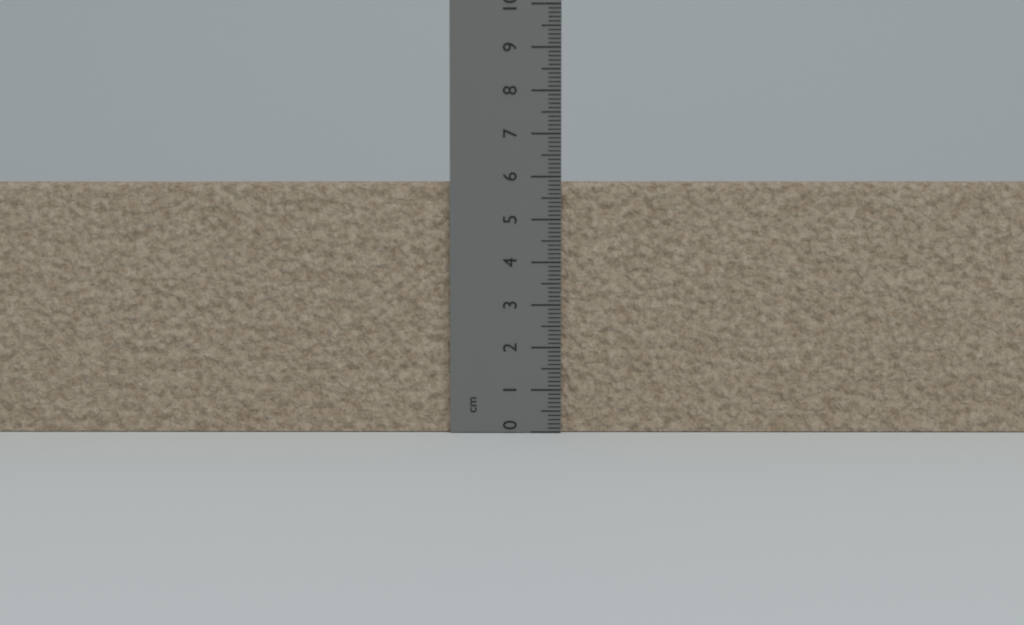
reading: 5.9 cm
